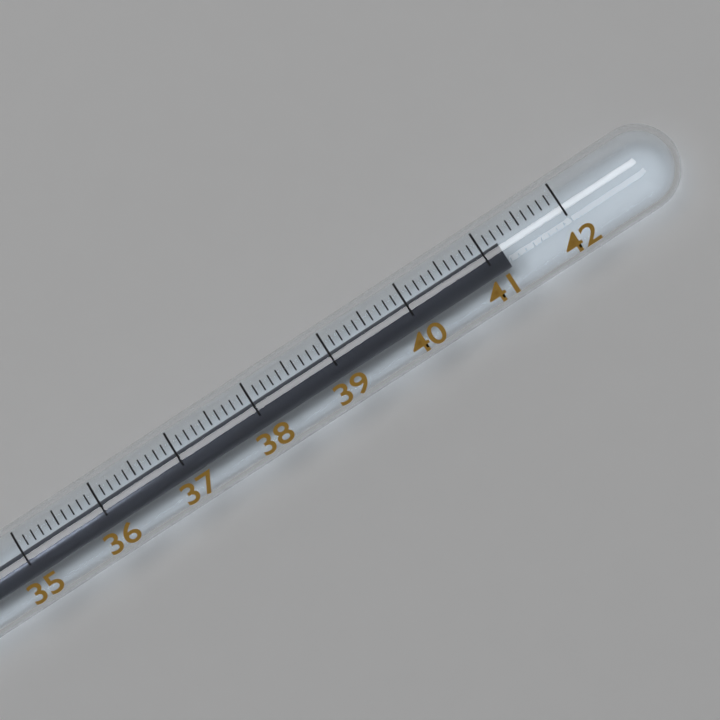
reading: 41.2 (no unit)
